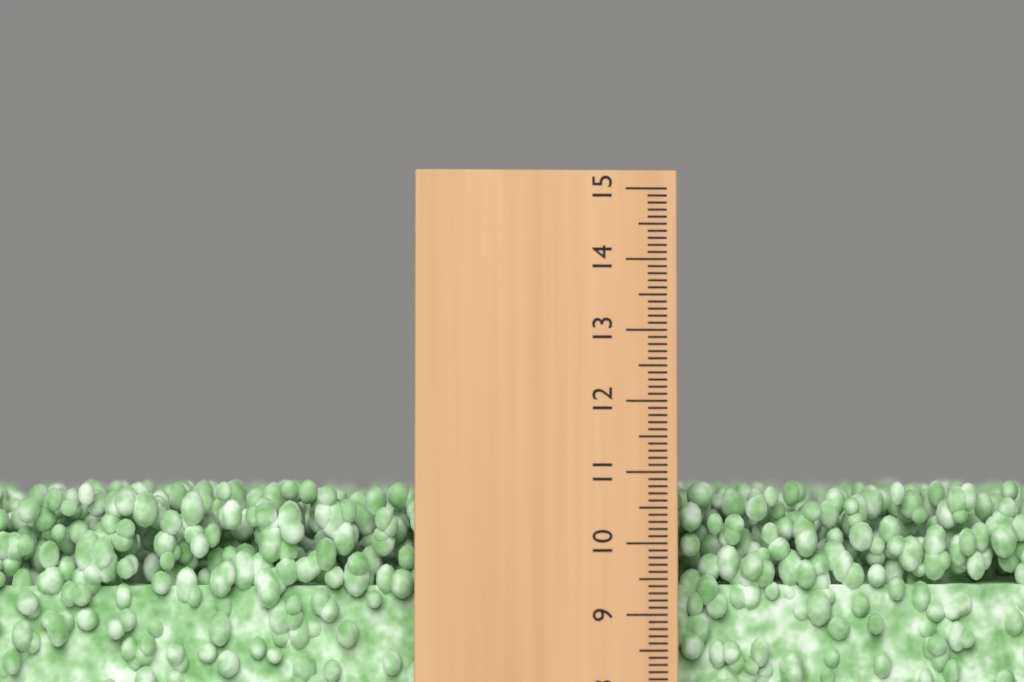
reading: 10.9 (no unit)
